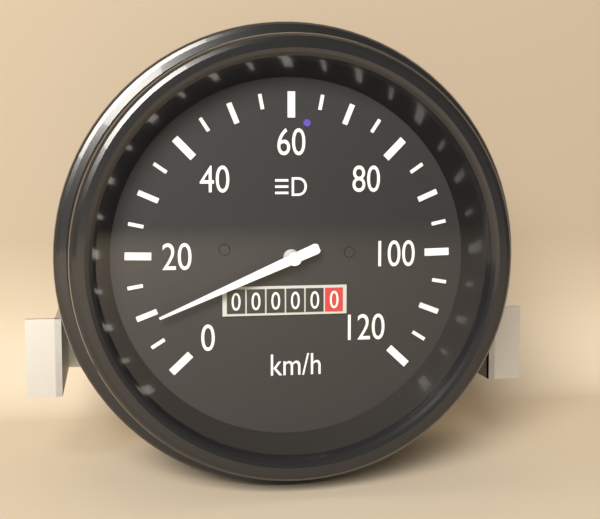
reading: 9 km/h
